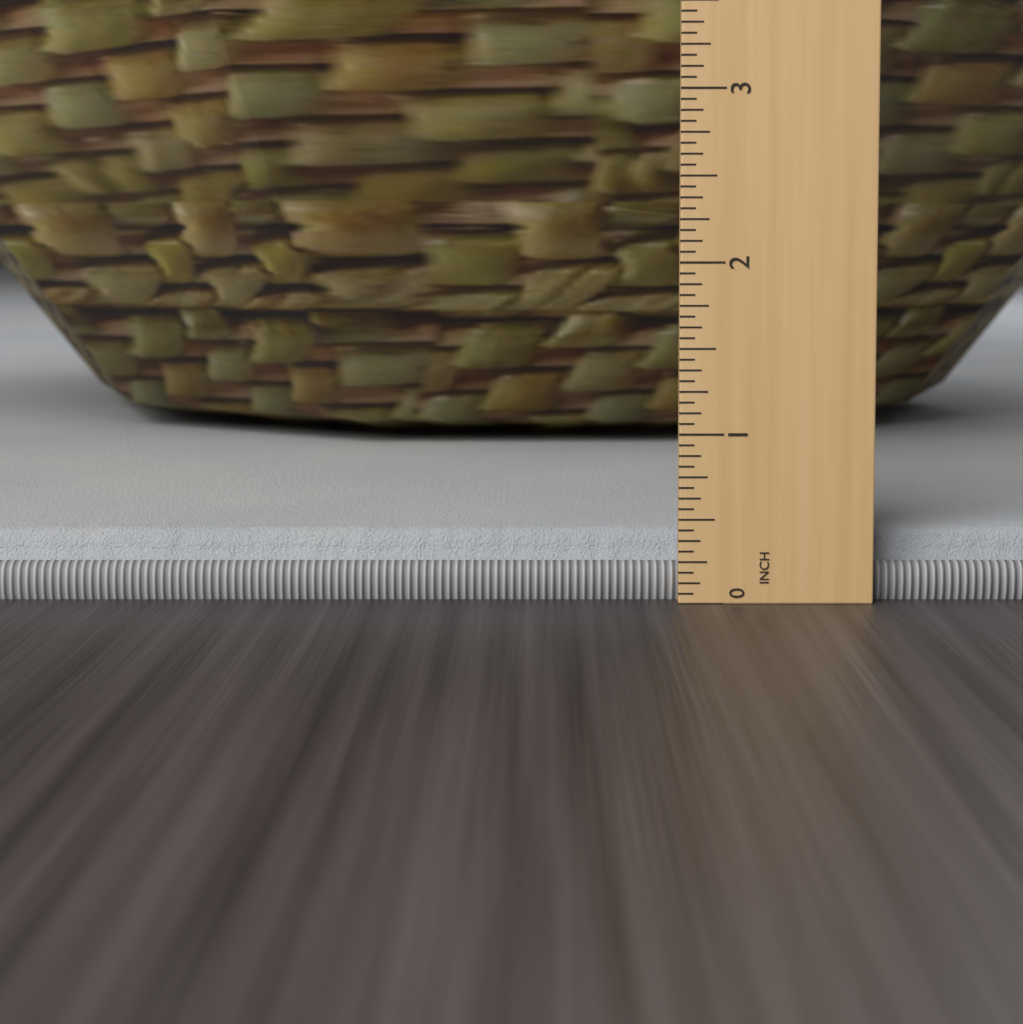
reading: 0.4000 in
